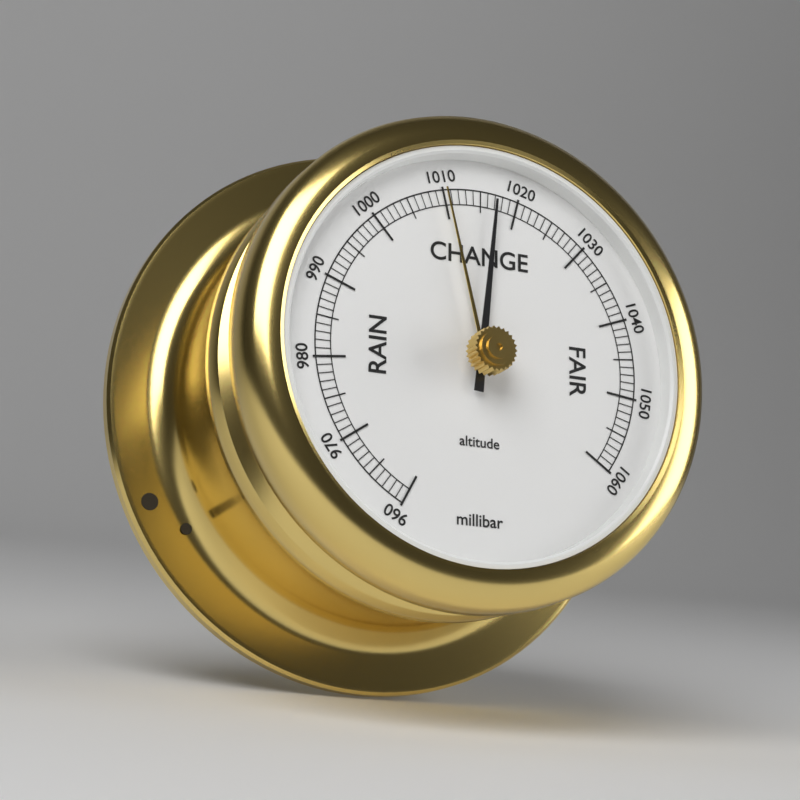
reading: 1017 millibar
